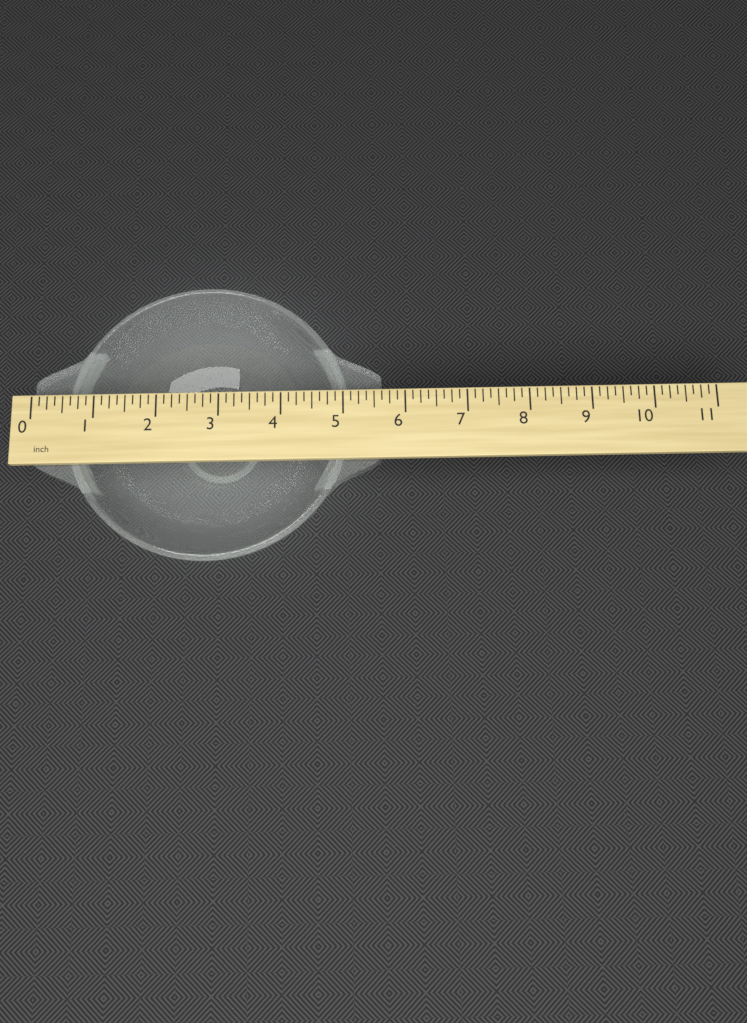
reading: 5.625 inch
